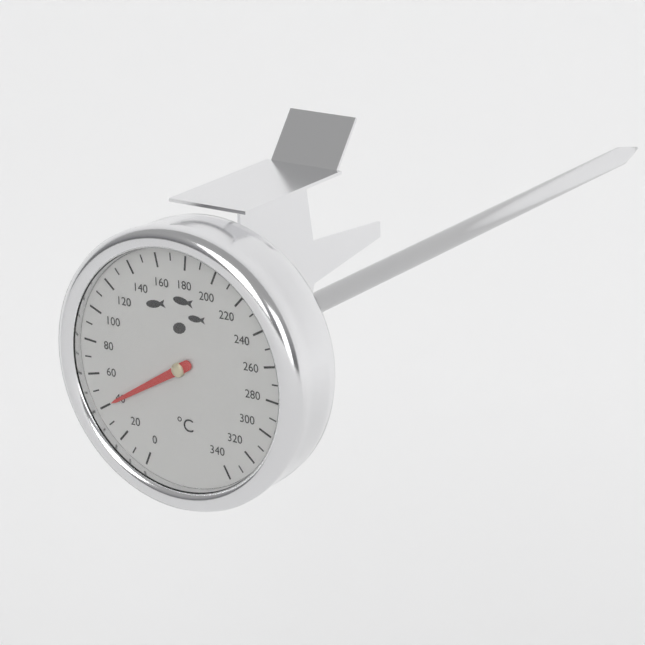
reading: 40 °C
